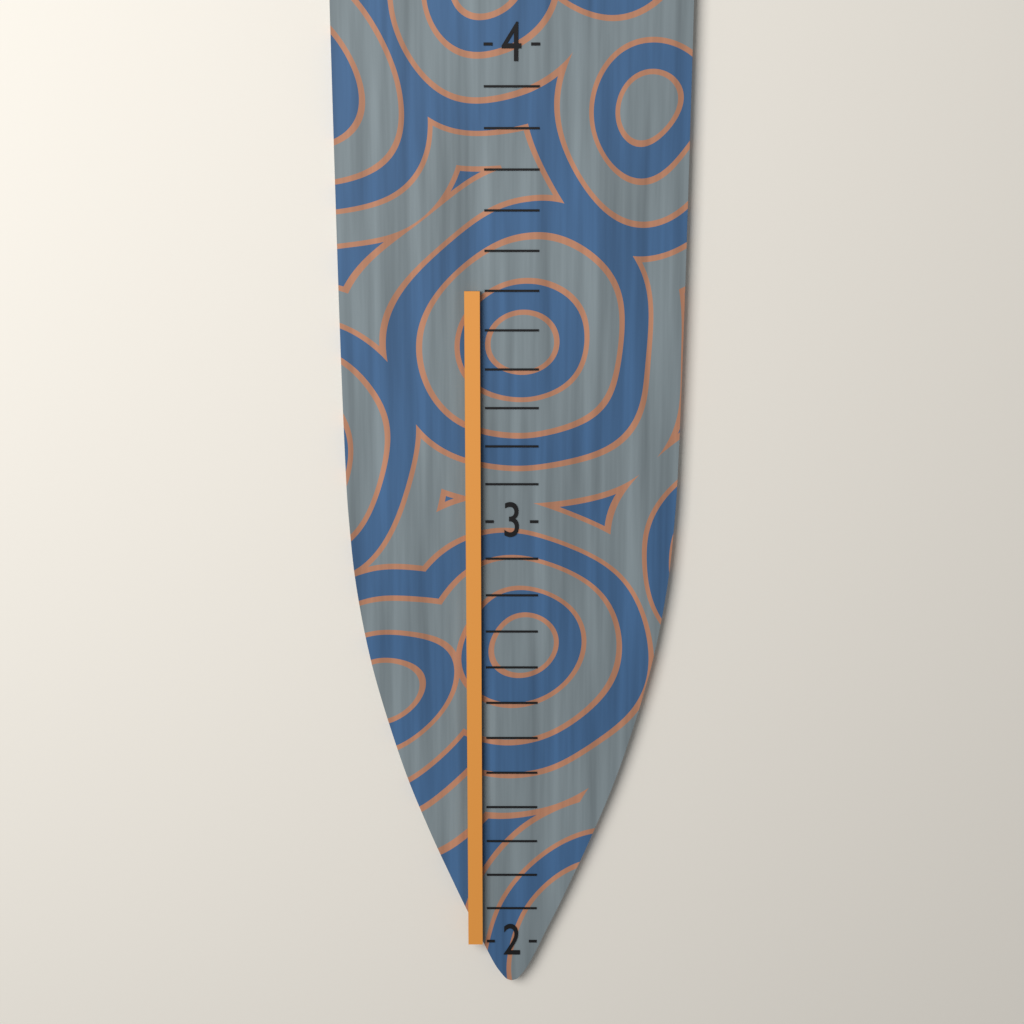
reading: 3.499999 (no unit)
